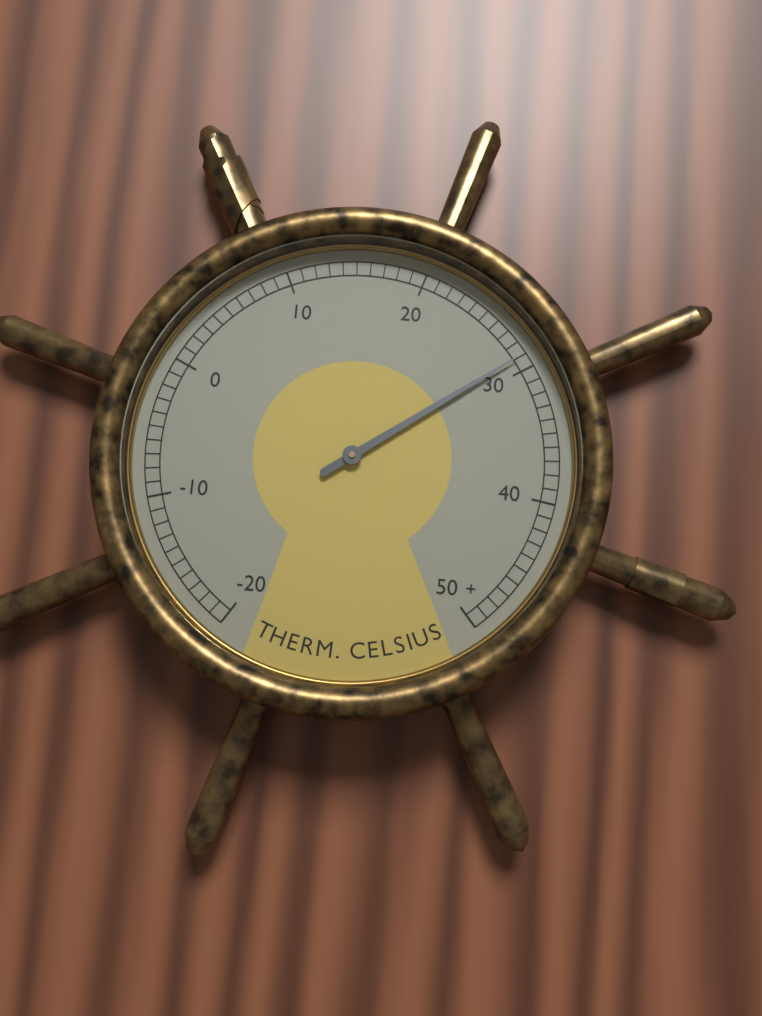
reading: 29 °C
